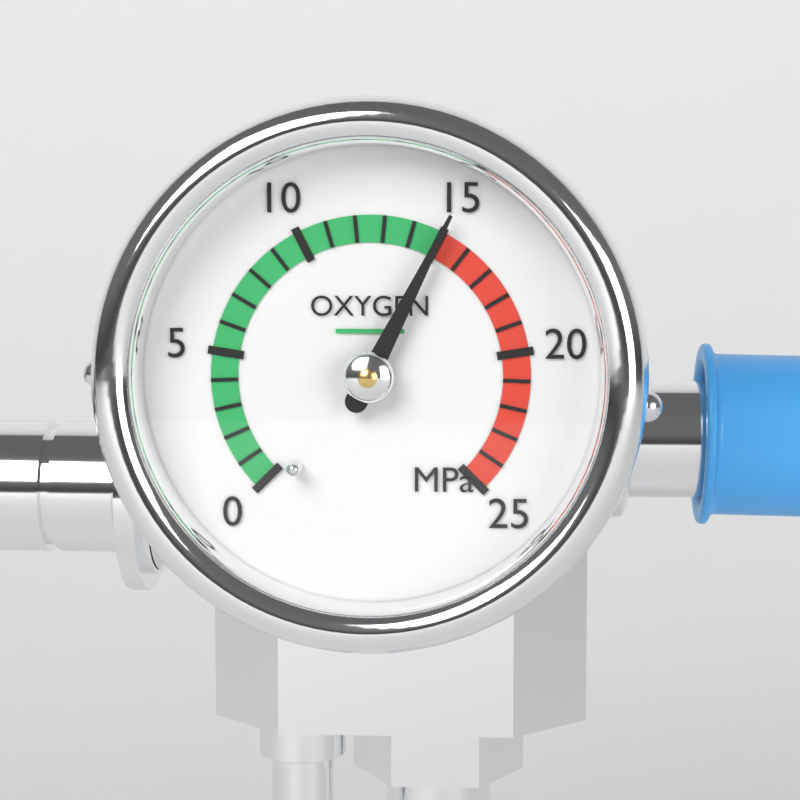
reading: 15 MPa
